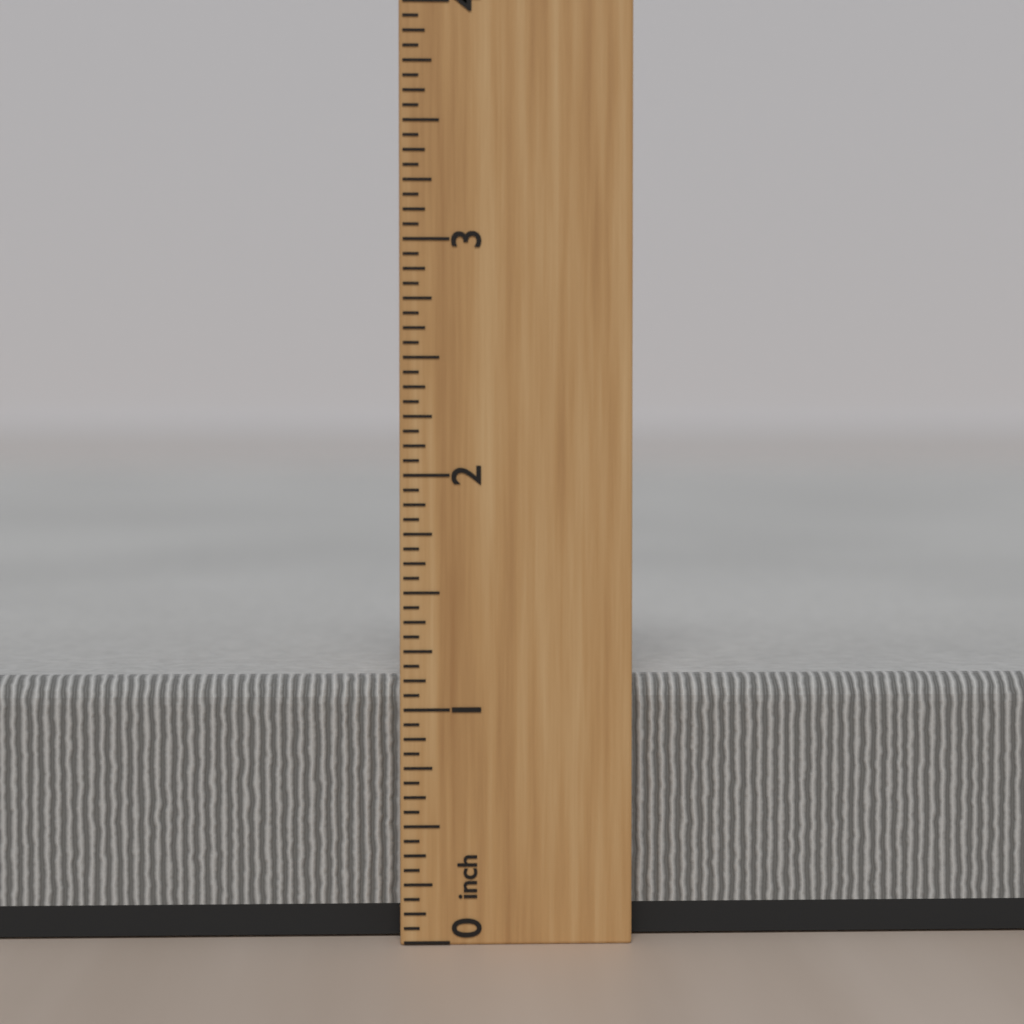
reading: 1.1250 inch
